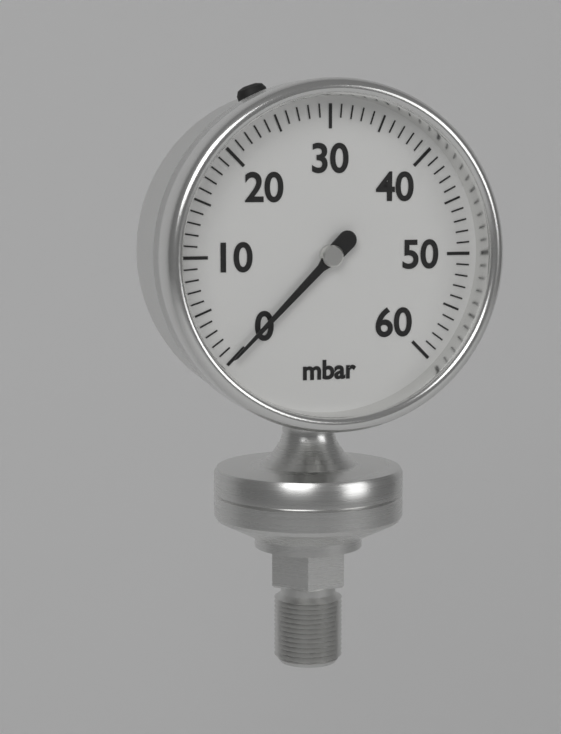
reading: 0 mbar
